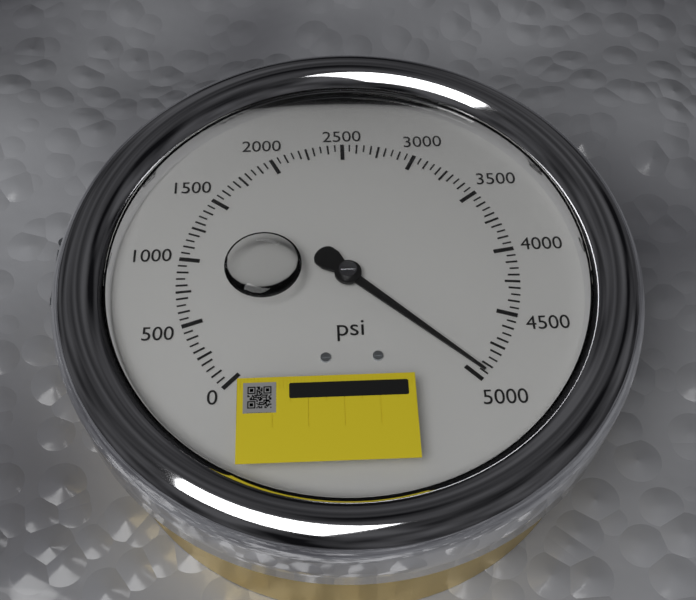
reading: 4950 psi
